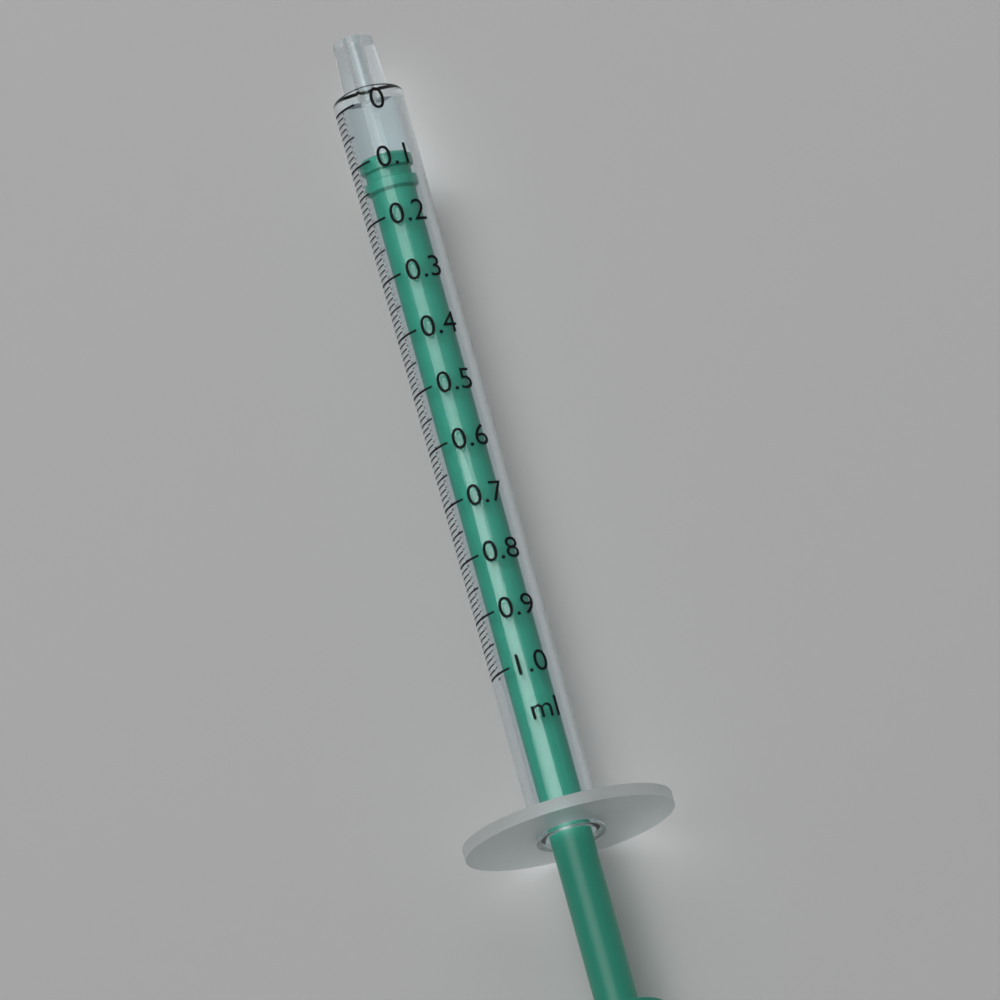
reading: 0.09 ml
